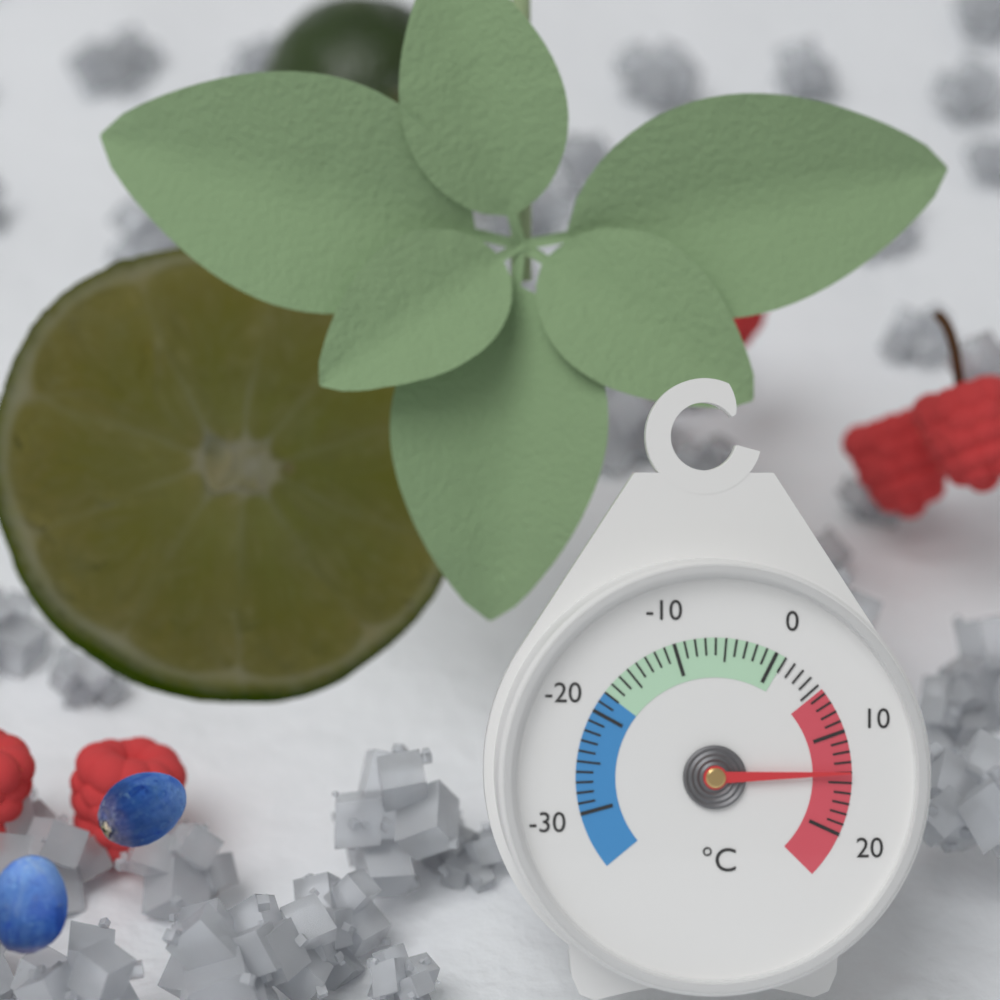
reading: 14 °C
